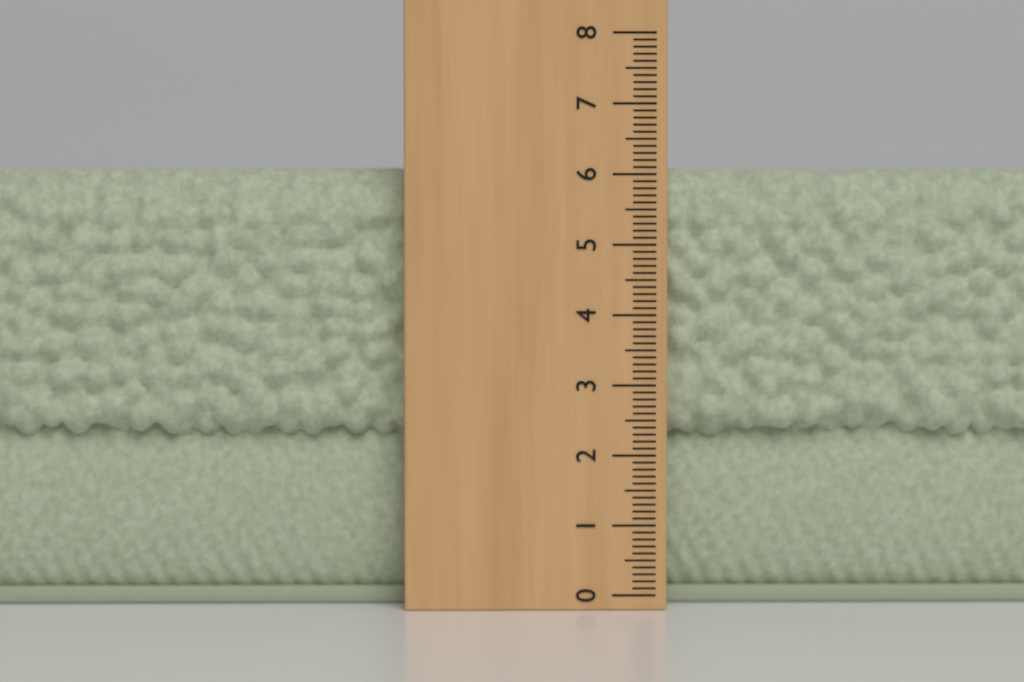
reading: 6.1 (no unit)
